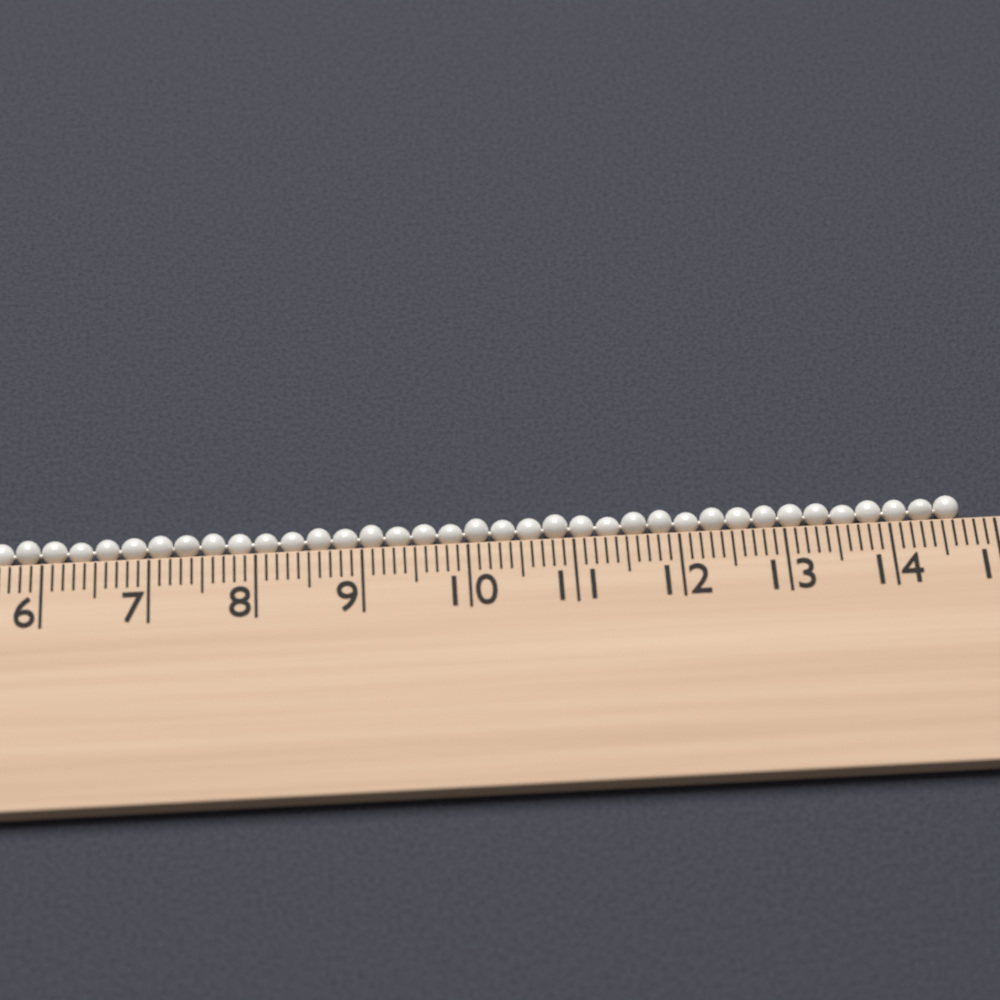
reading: 14.7 cm
